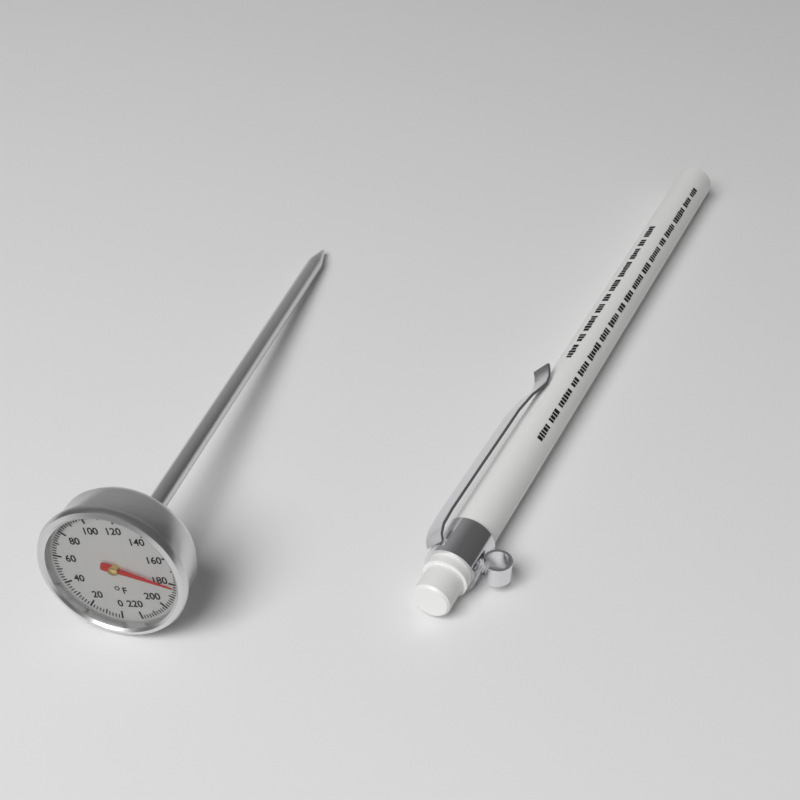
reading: 182 °F
